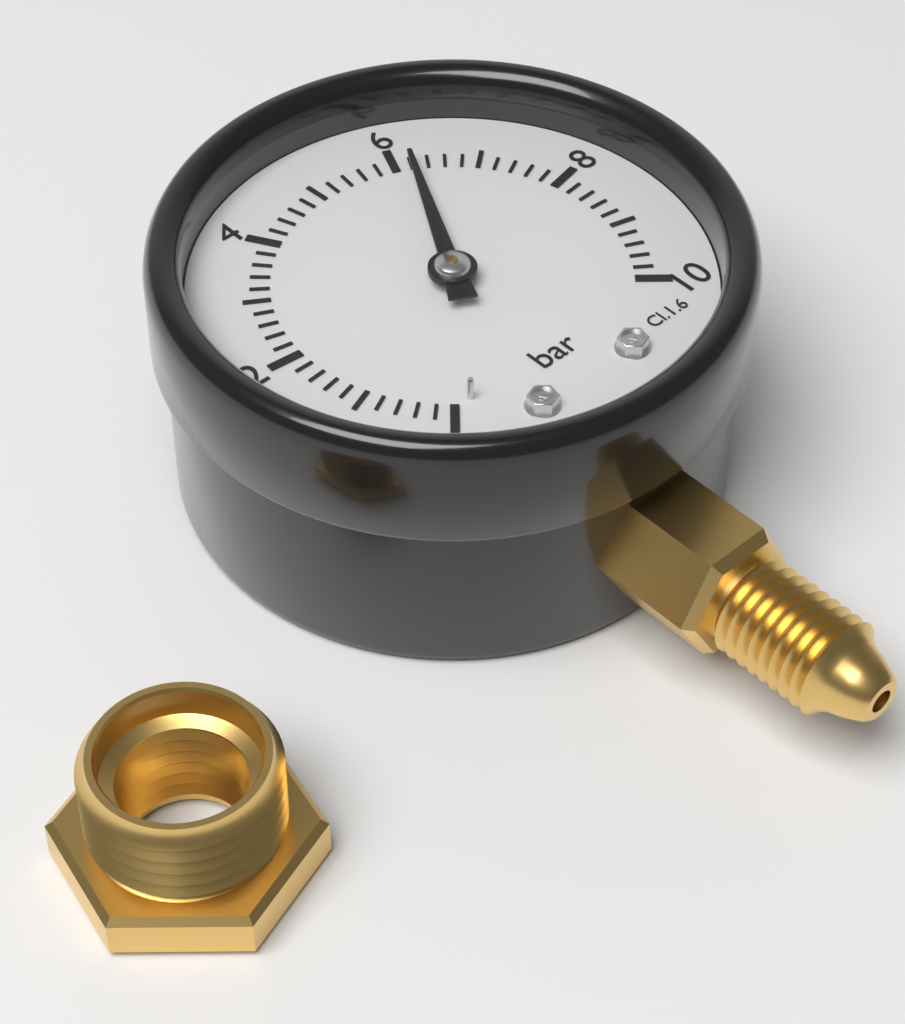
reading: 6.2 bar
